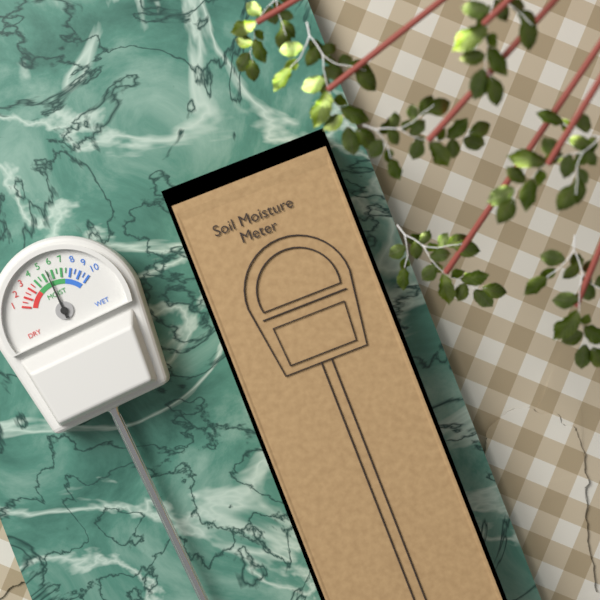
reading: 5.5 (no unit)
